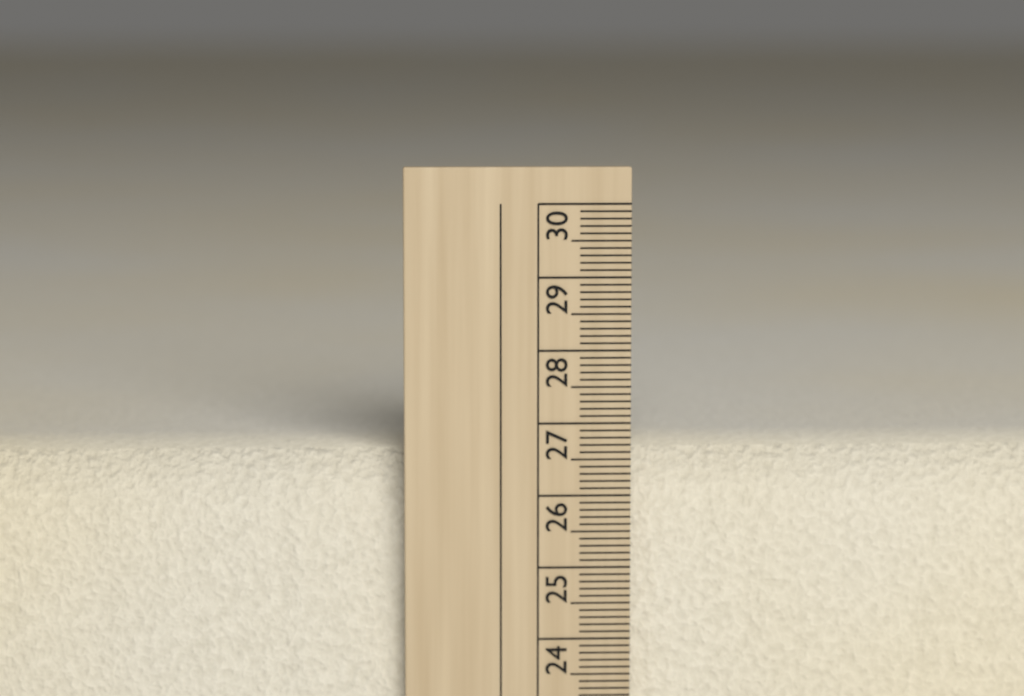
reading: 26.6 cm
